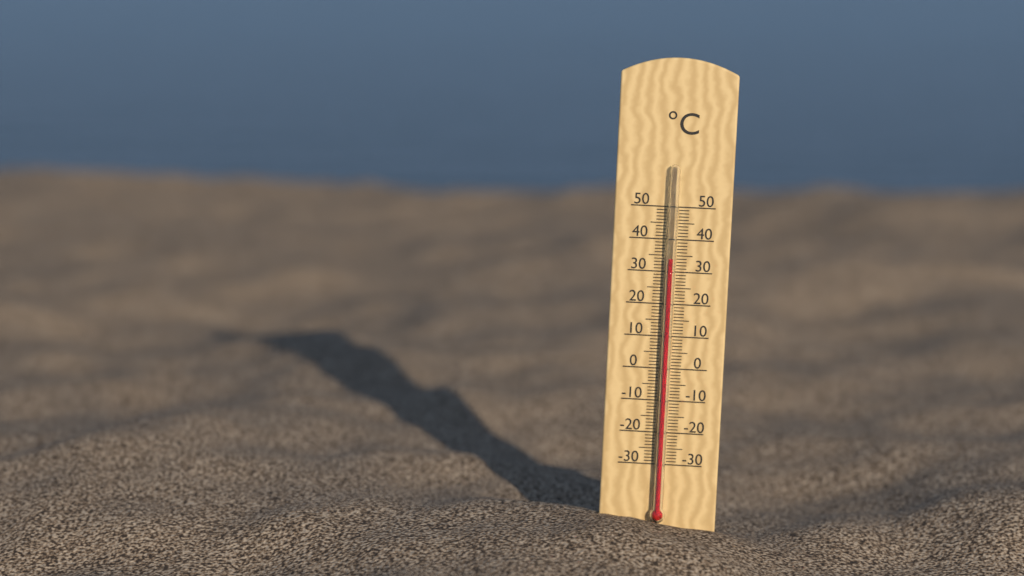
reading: 34 °C
